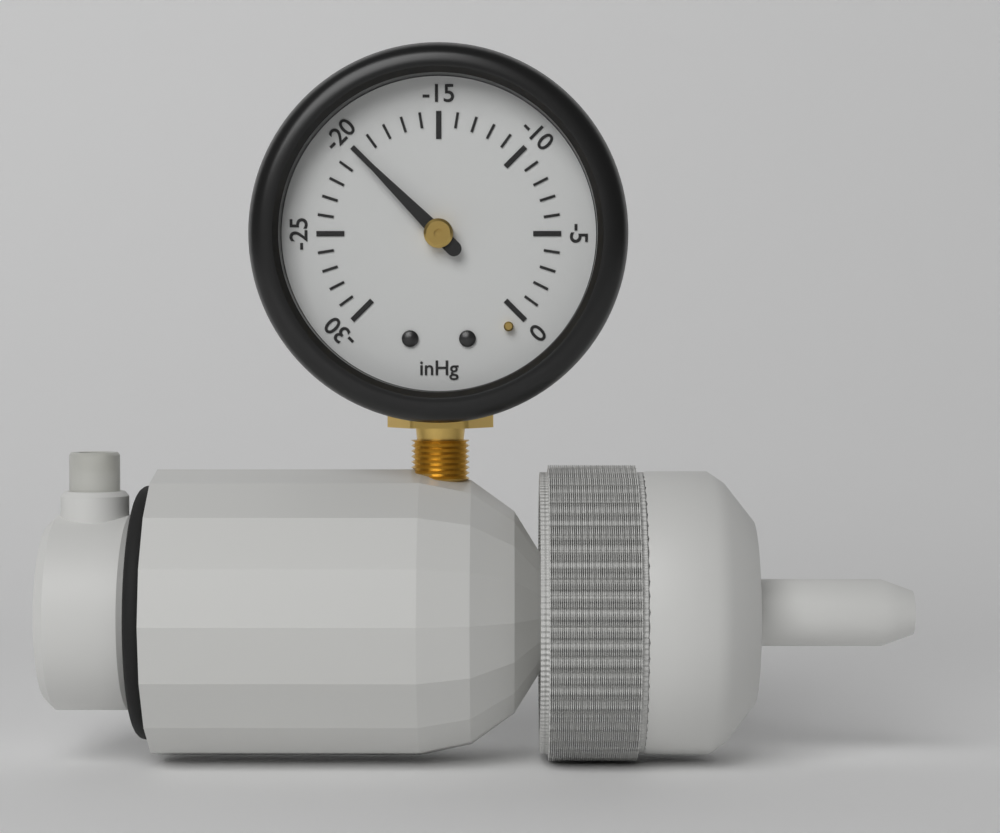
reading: -20 inHg
